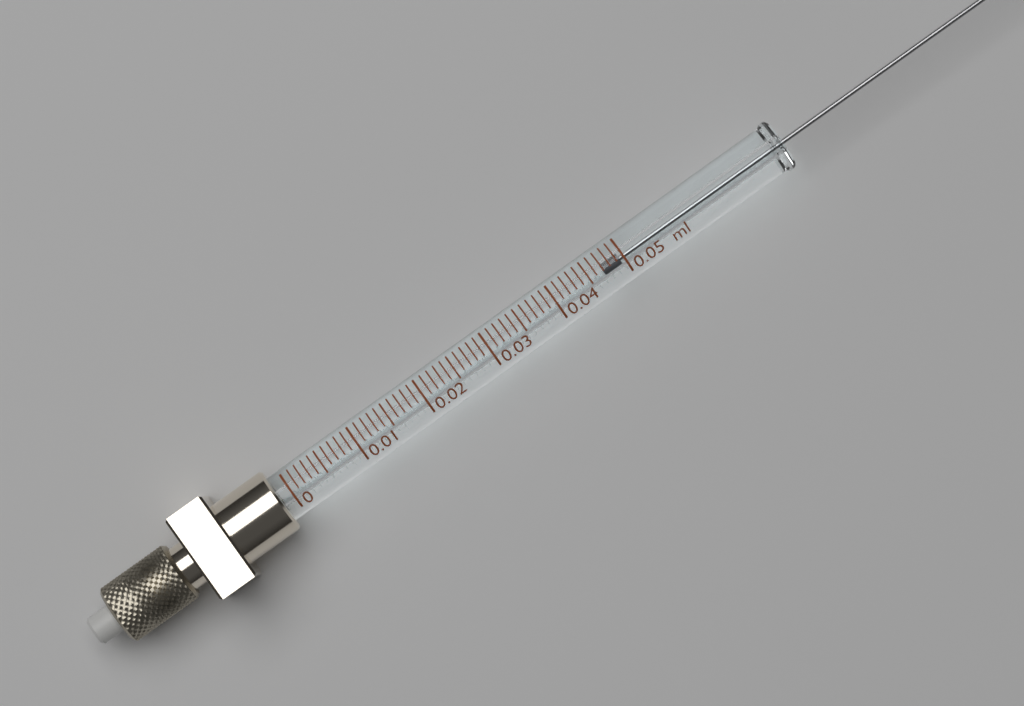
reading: 0.047 ml
